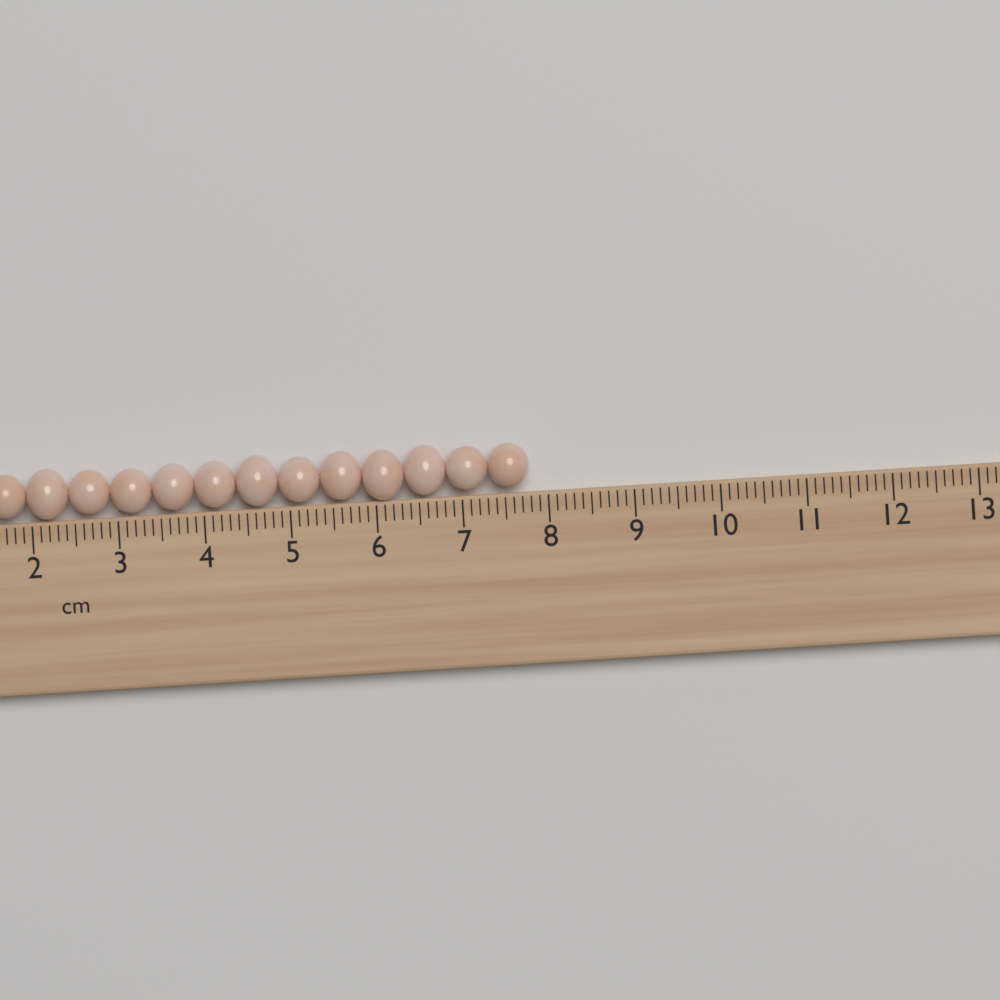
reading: 7.8 cm
